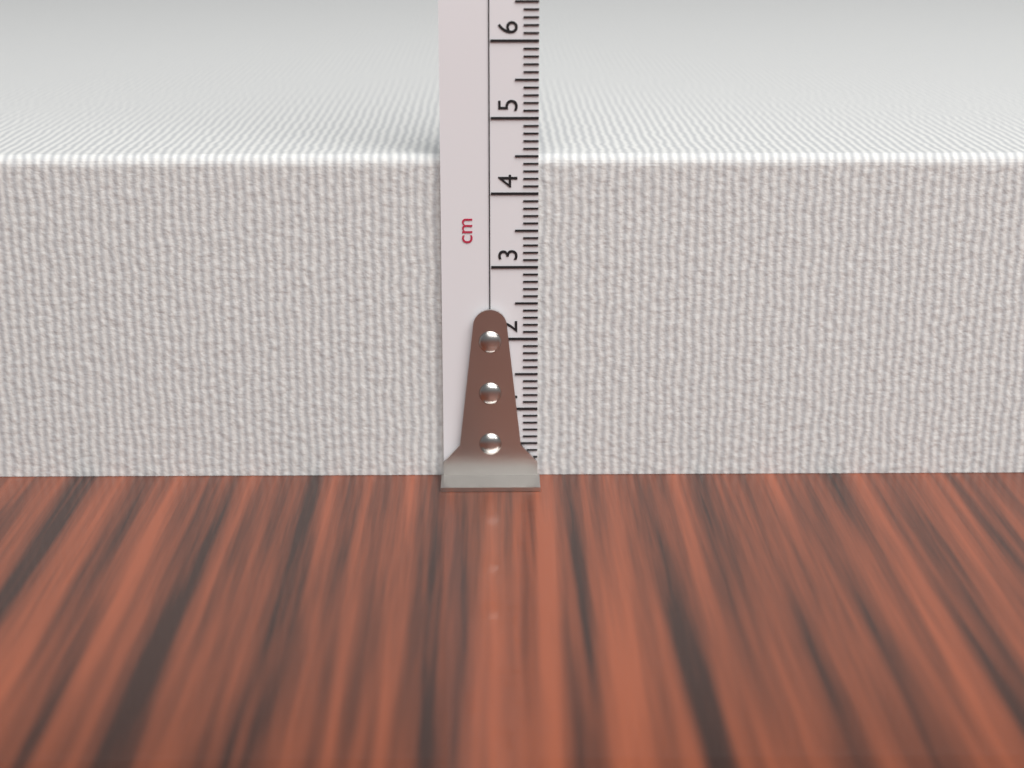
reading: 4.5 cm
